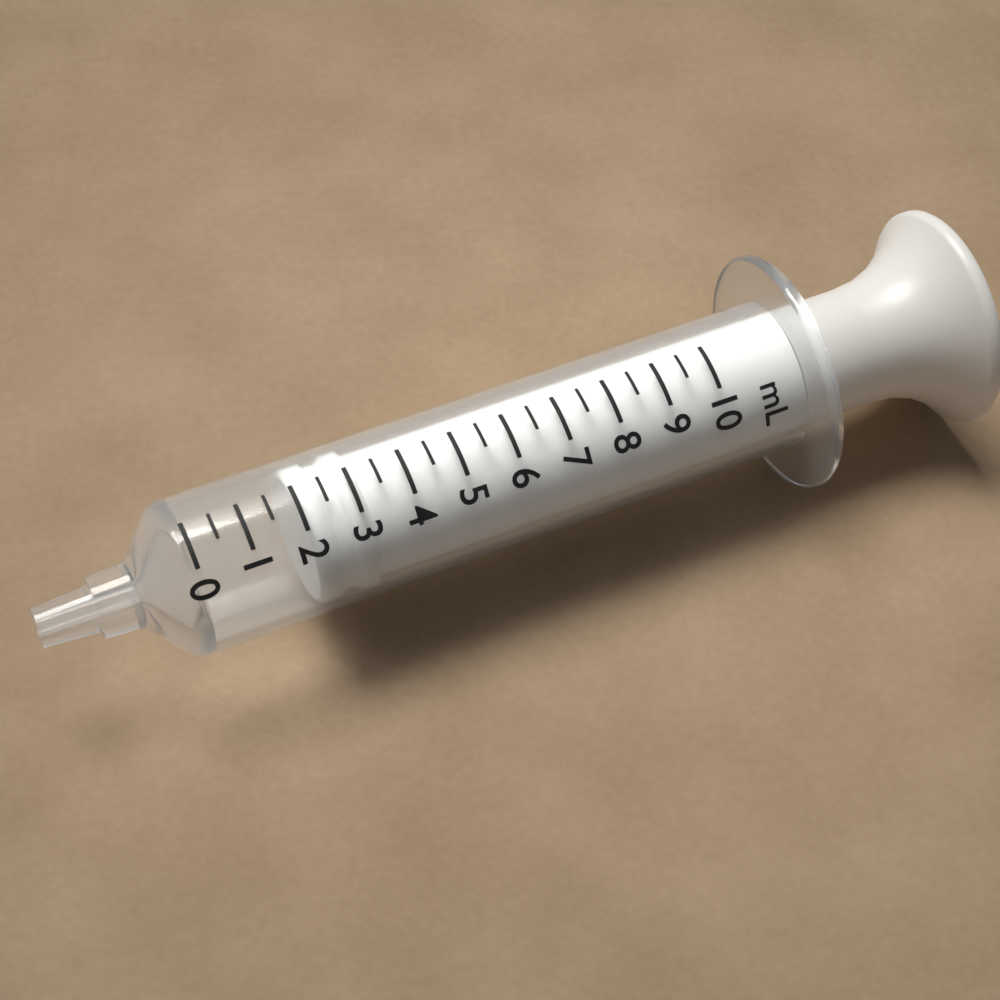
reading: 2.0 mL
